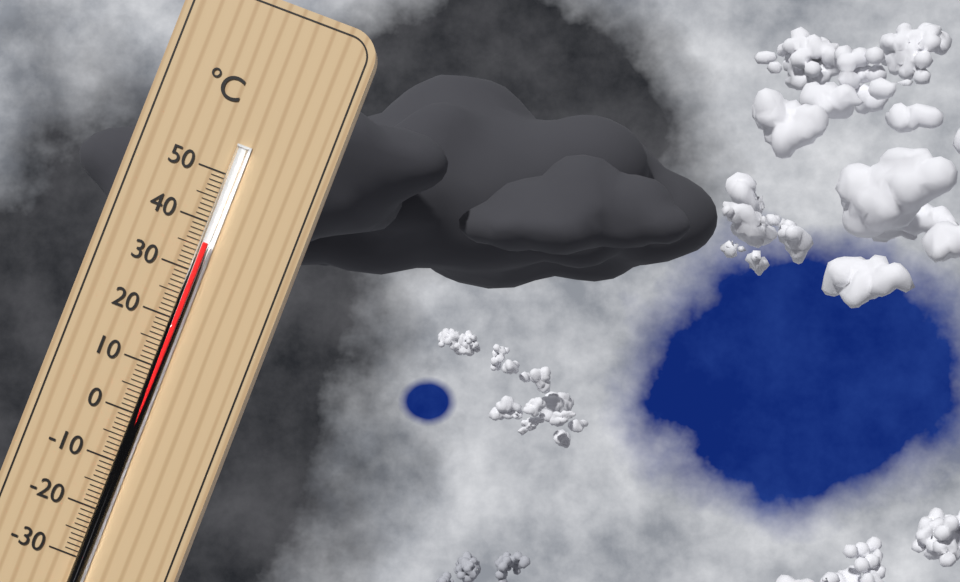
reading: 36 °C
